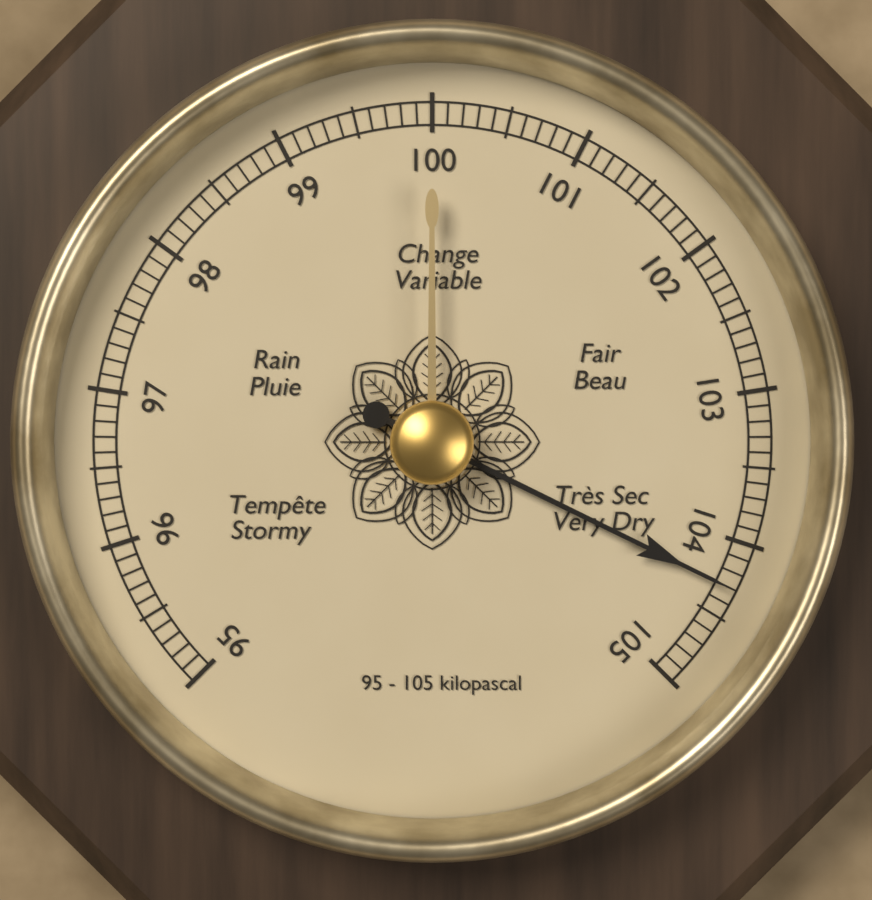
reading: 104.3 kPa
